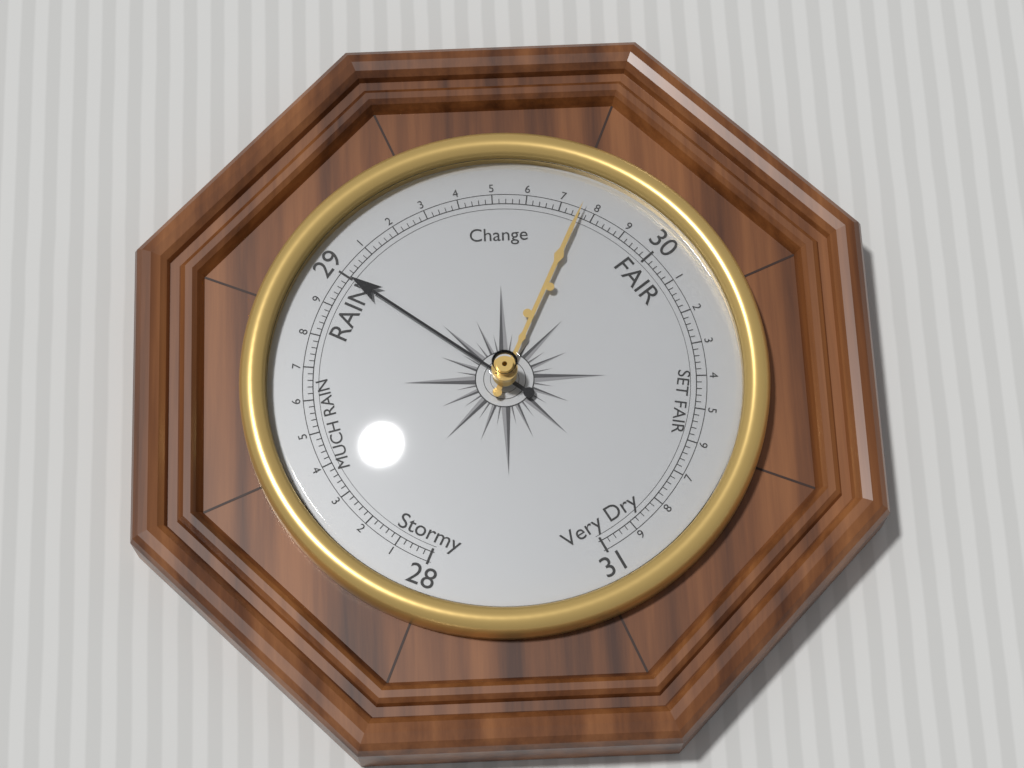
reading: 29.00 (no unit)
